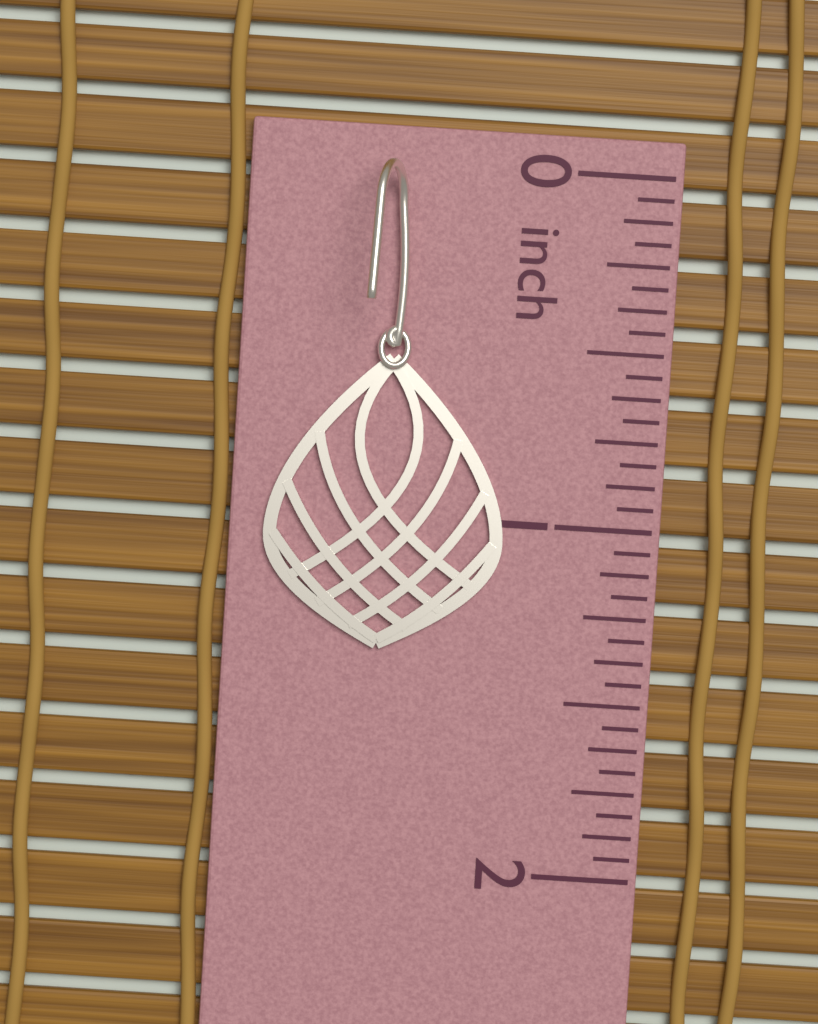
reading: 1.3750 inch
